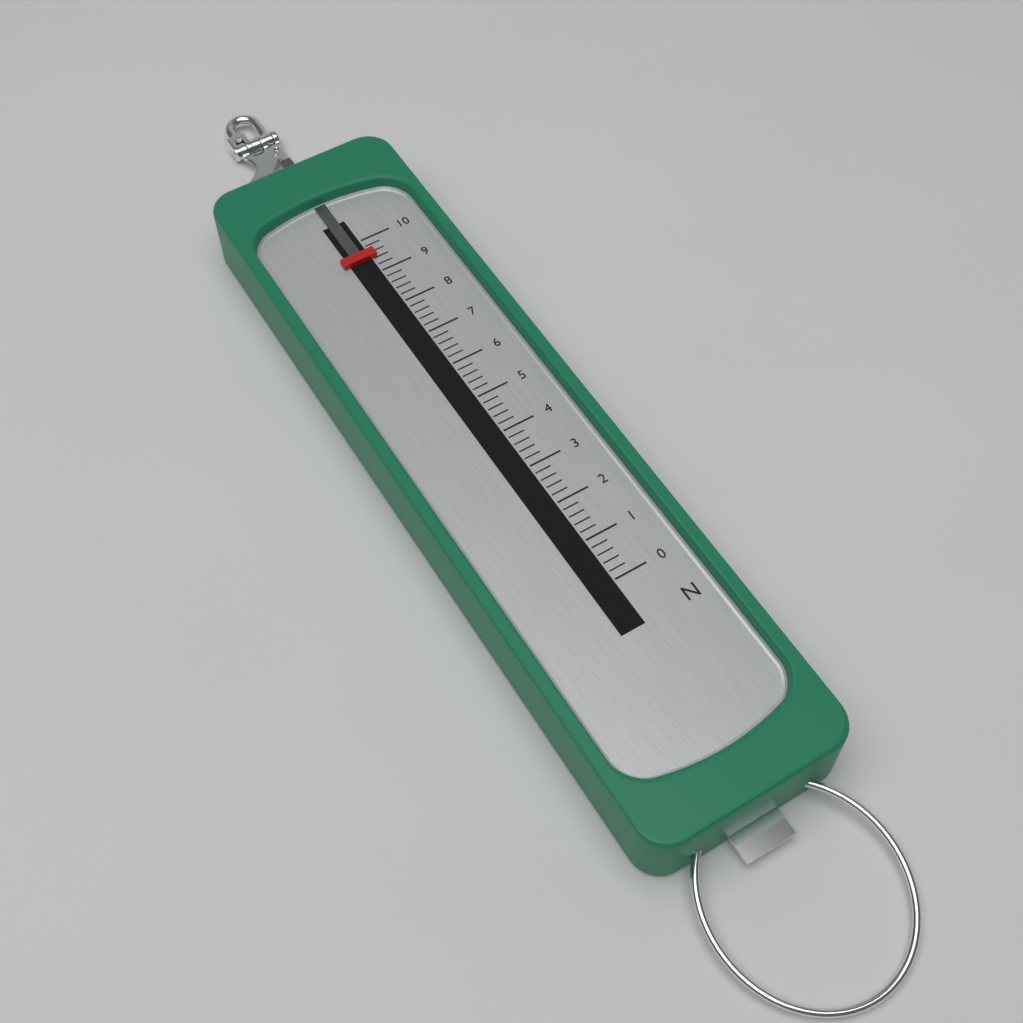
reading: 9.4 N
